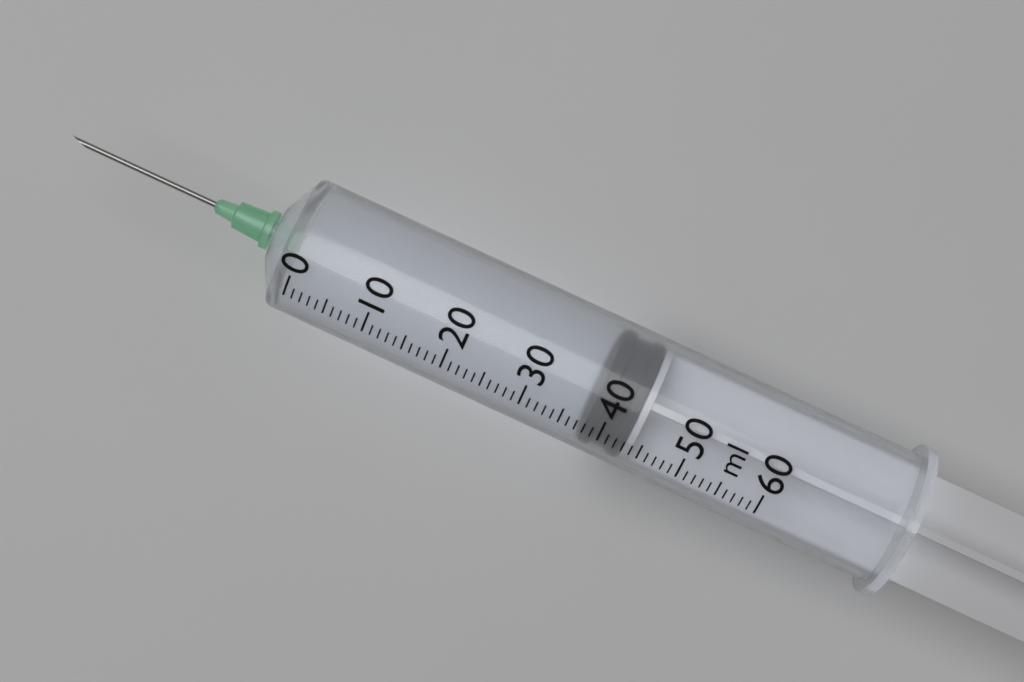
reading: 38 ml
